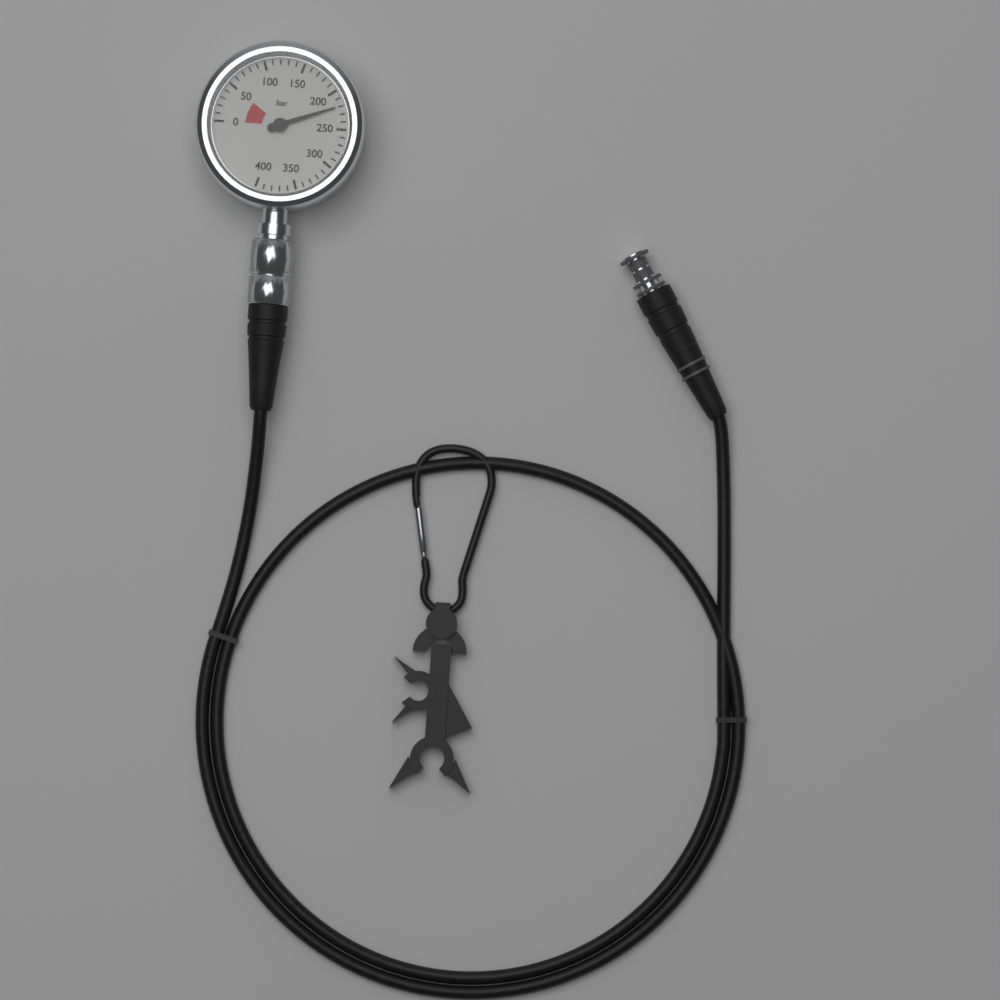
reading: 220 bar
